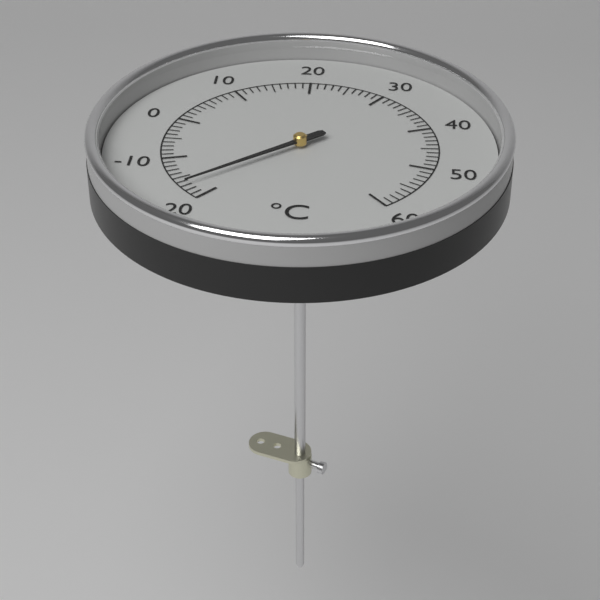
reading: -17 °C
